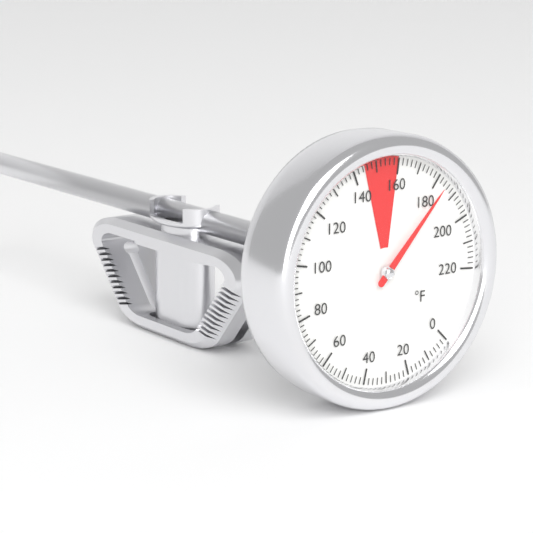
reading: 184 °F
